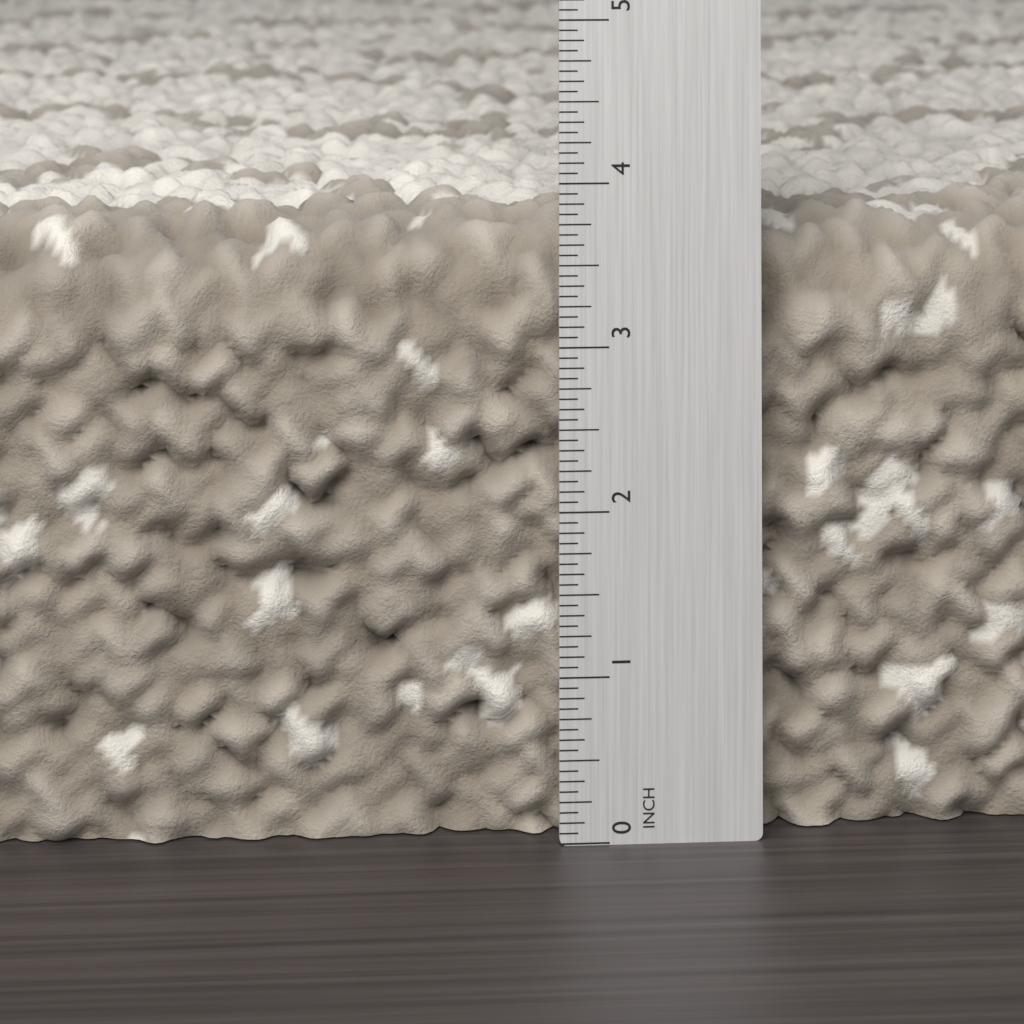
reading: 3.8125 in
